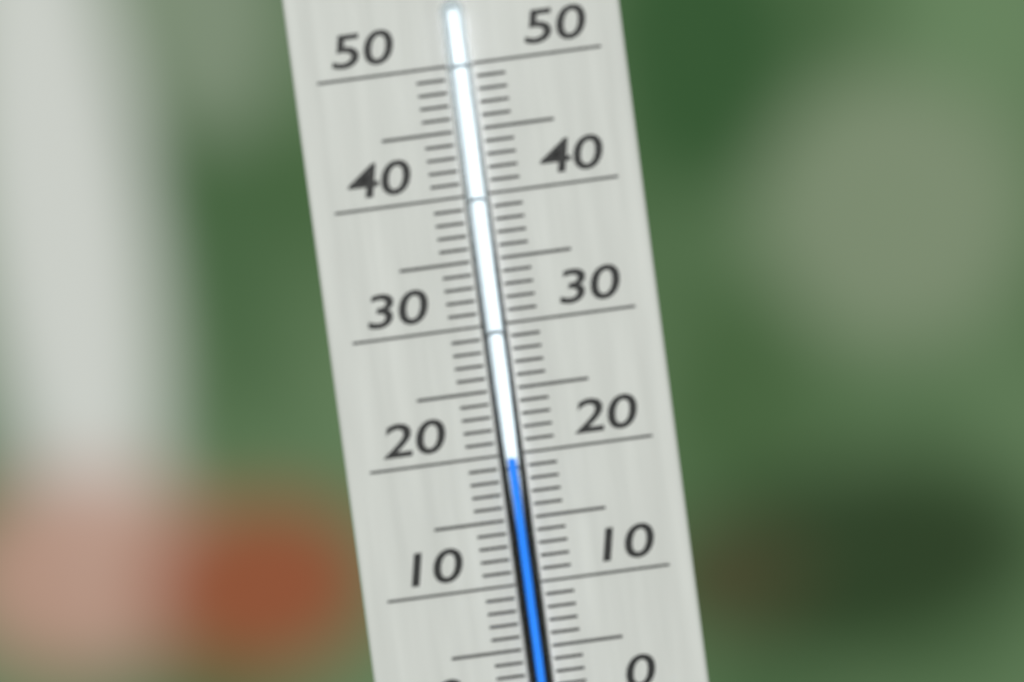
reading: 20 °C
